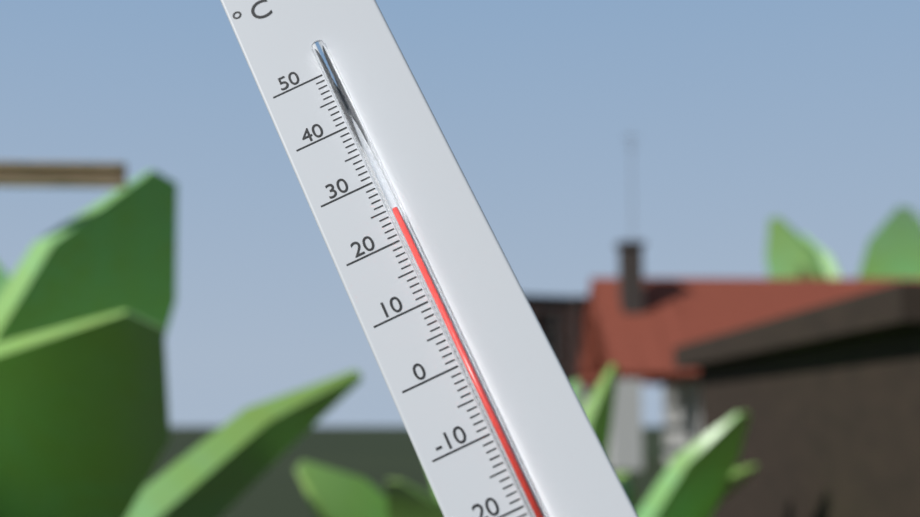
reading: 24 °C
